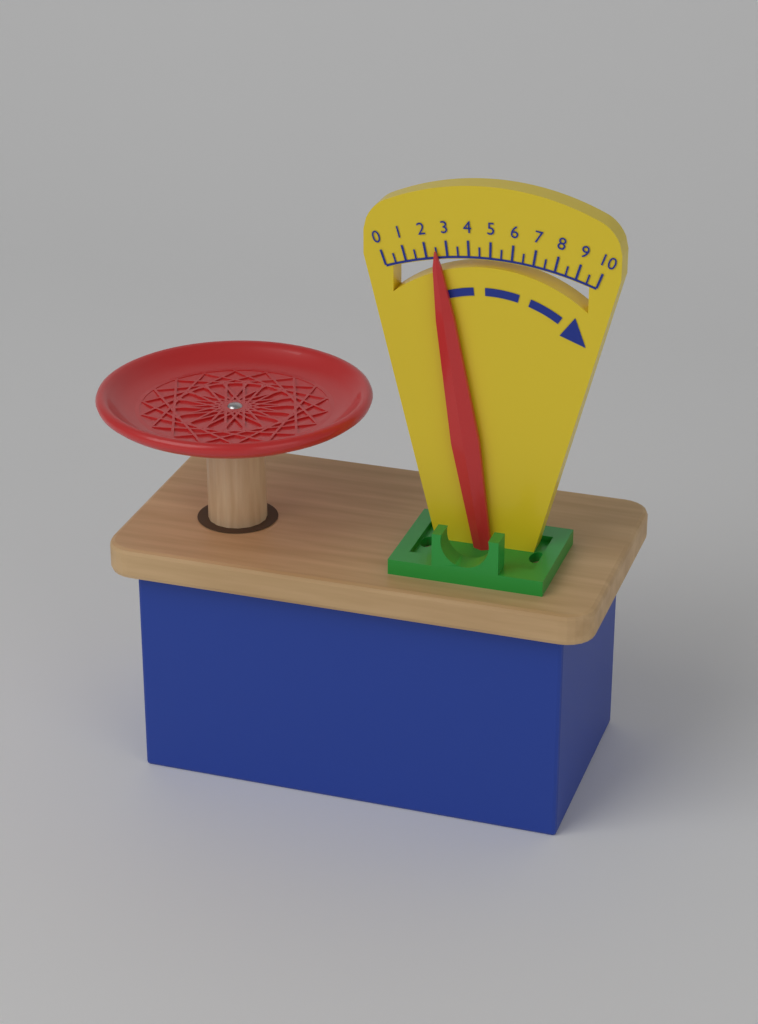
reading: 2.5 (no unit)
